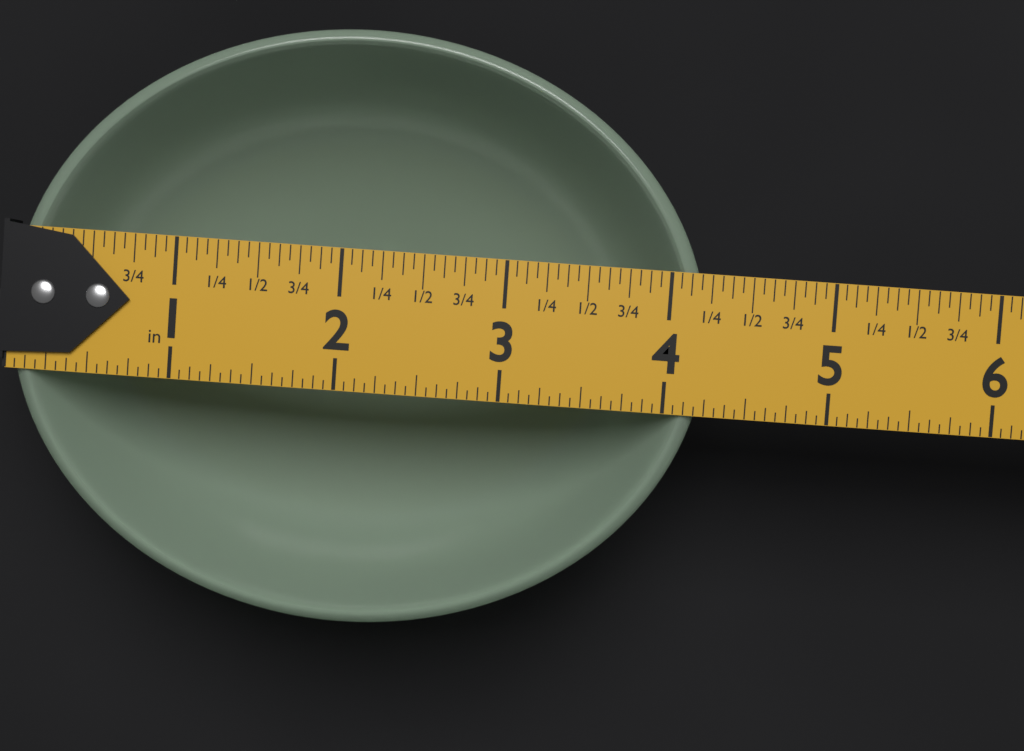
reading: 4.2500 in
